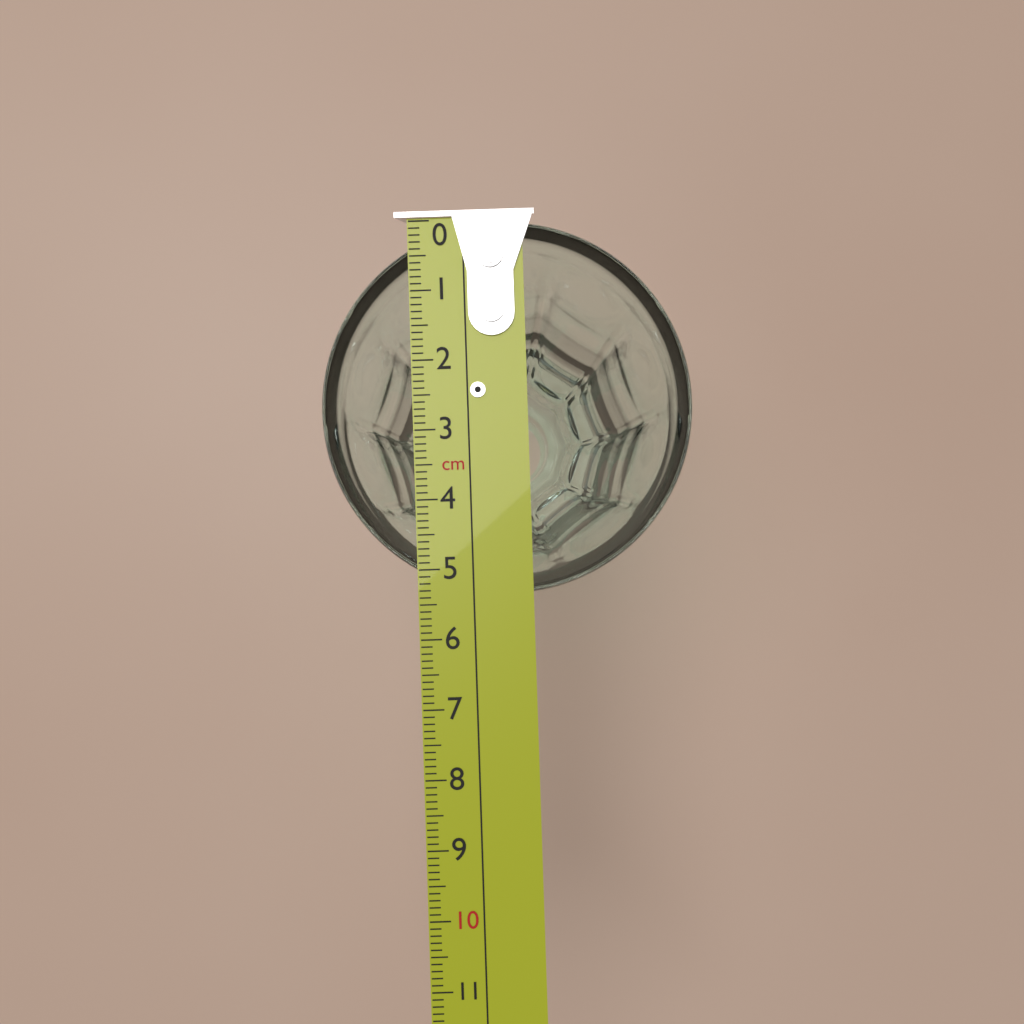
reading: 5.4 cm
